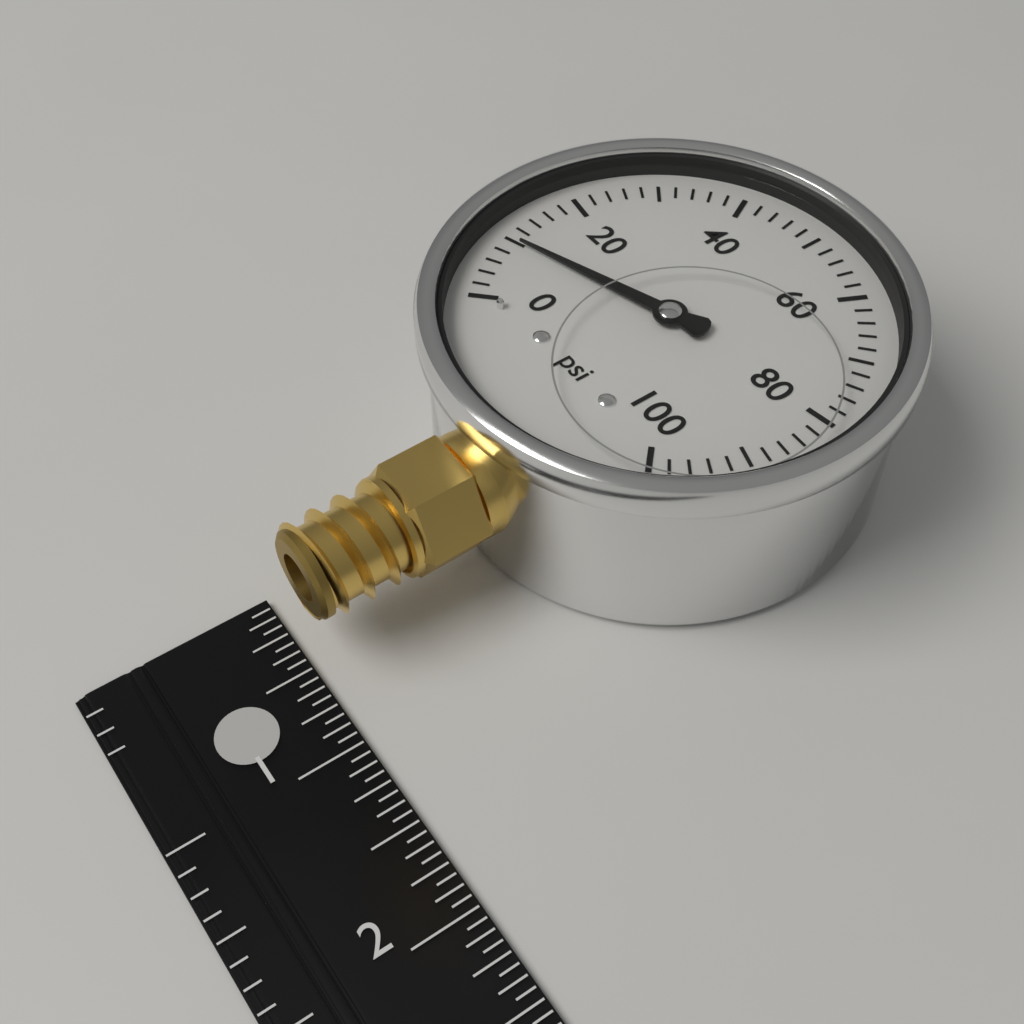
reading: 10 psi
